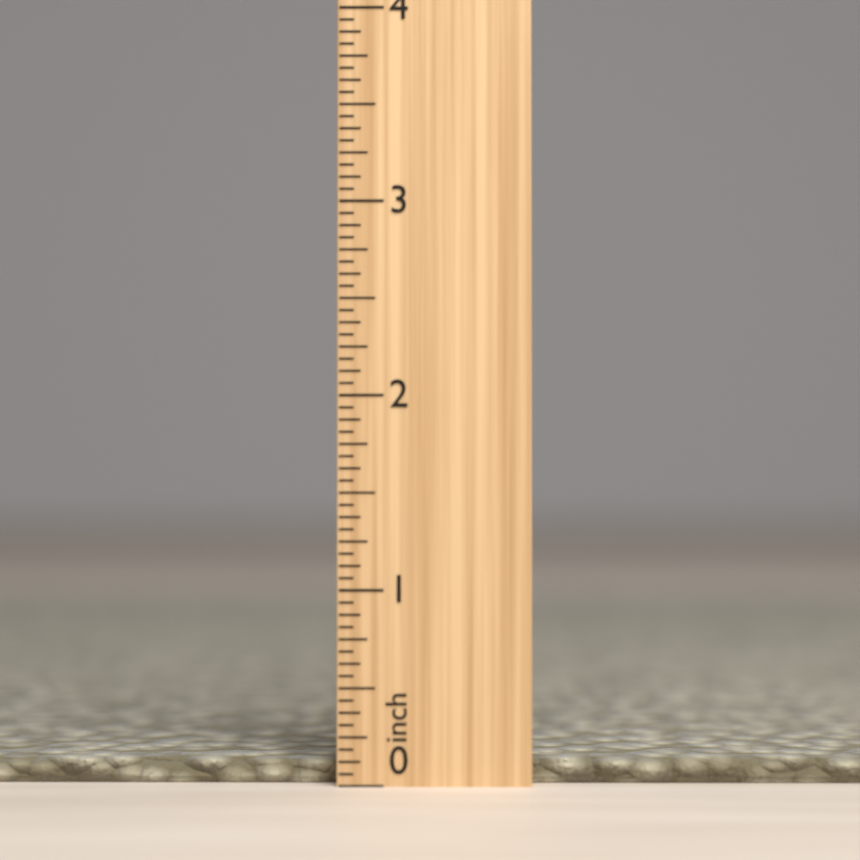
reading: 0.1250 inch
